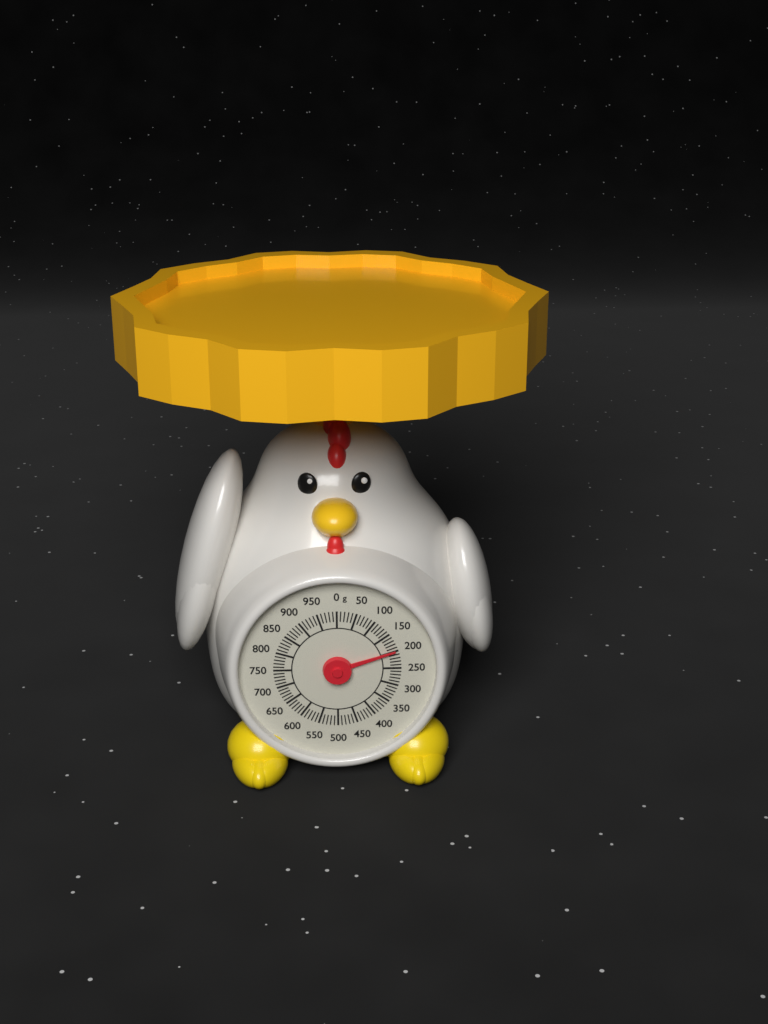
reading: 200 g
